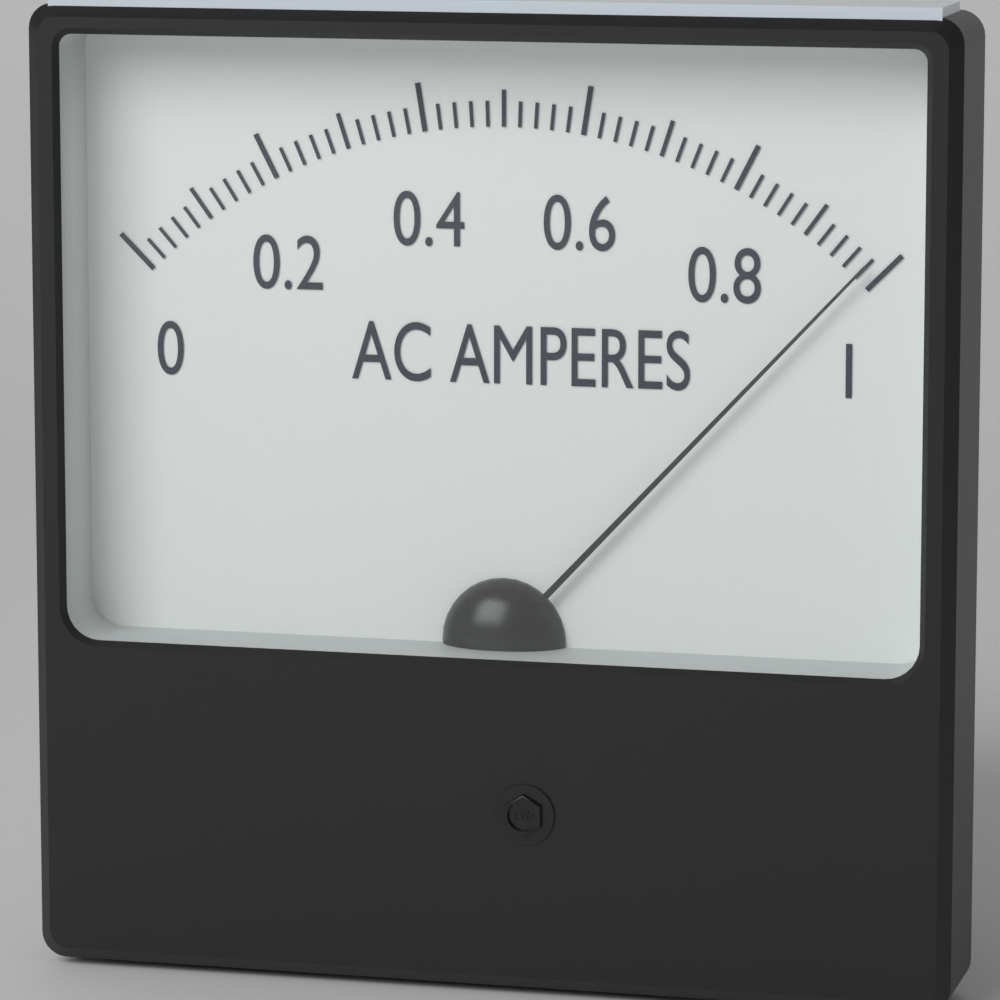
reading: 0.98 A
